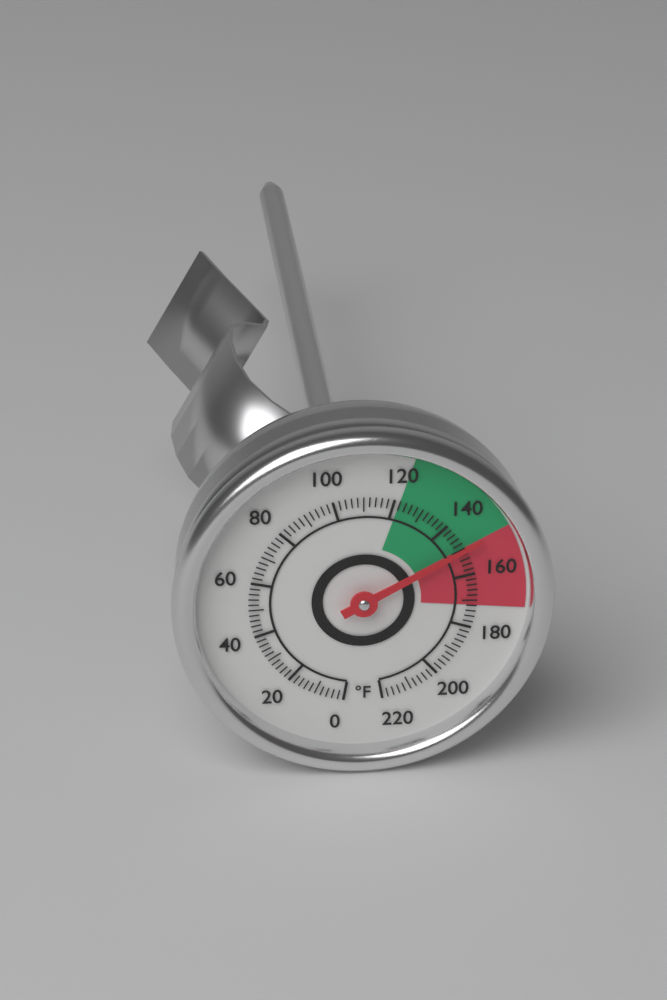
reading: 150 °F
